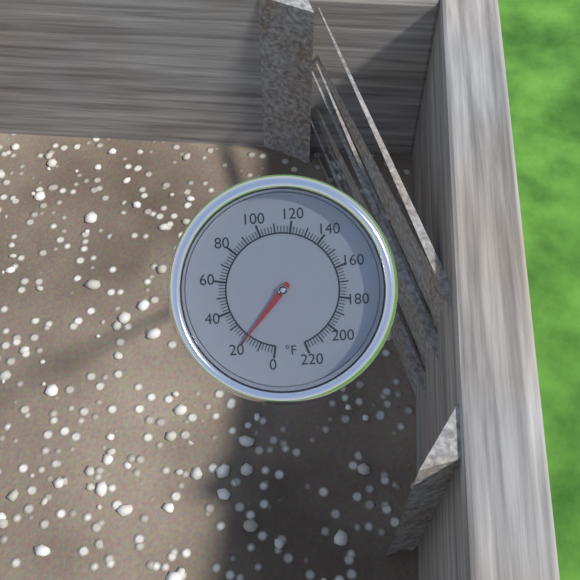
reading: 20 °F
